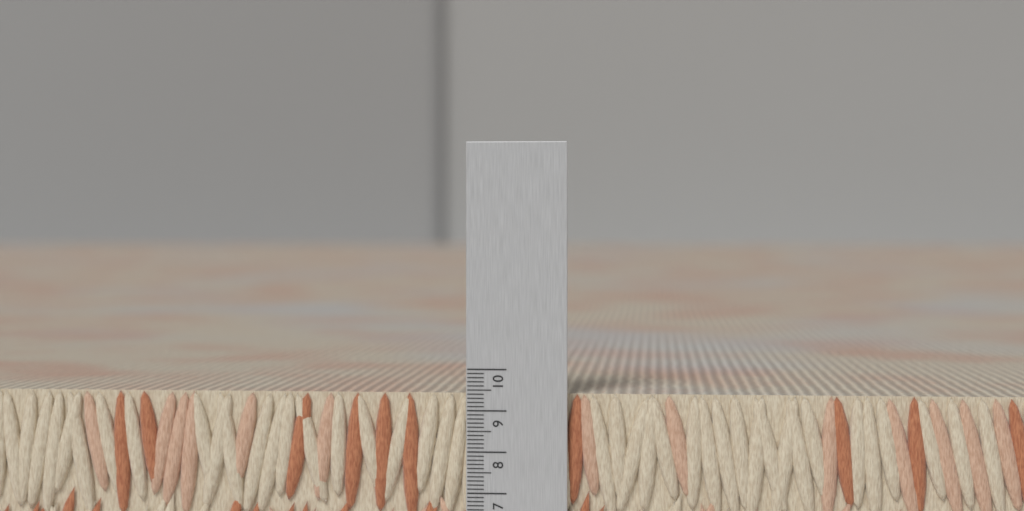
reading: 9.4 (no unit)
